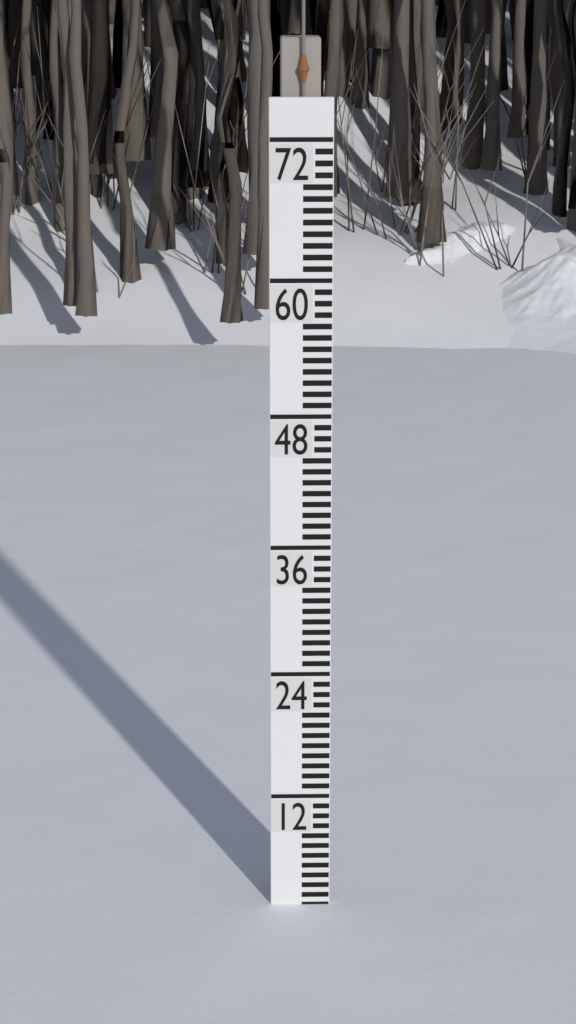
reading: 1 (no unit)
